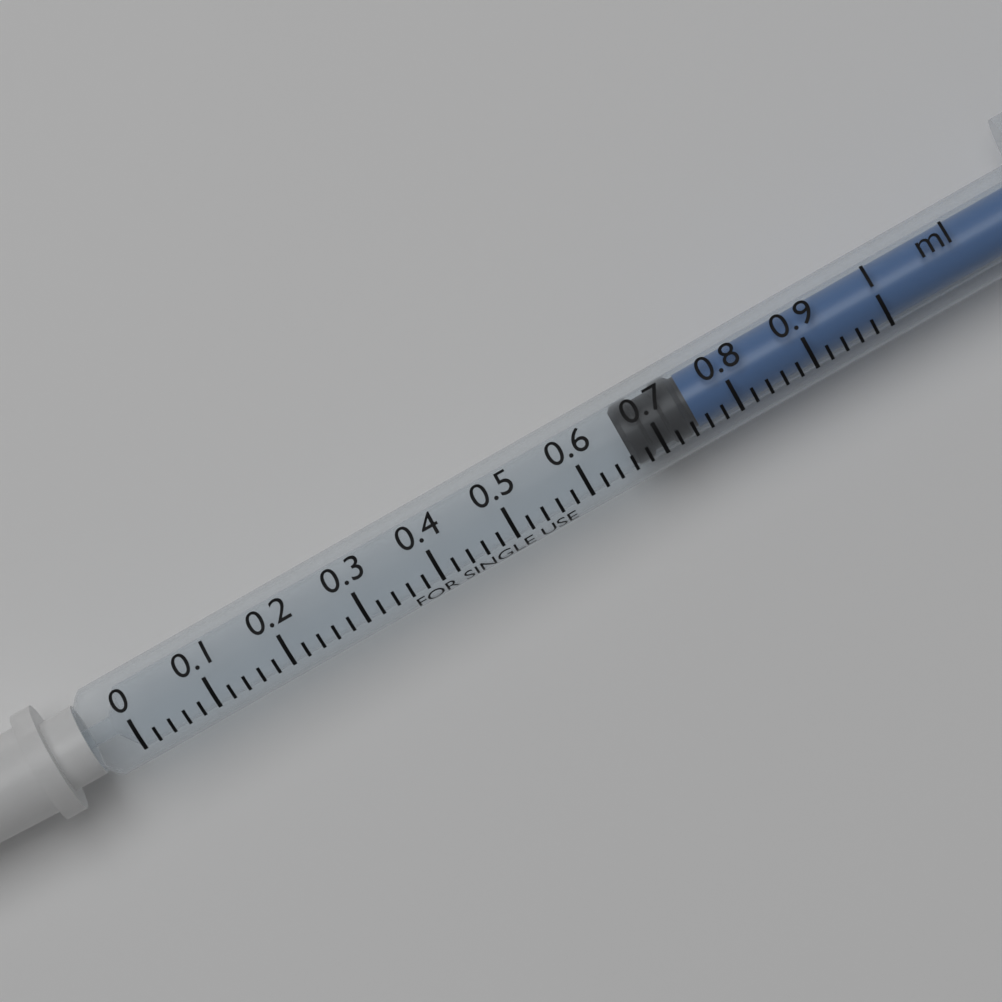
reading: 0.66 ml
